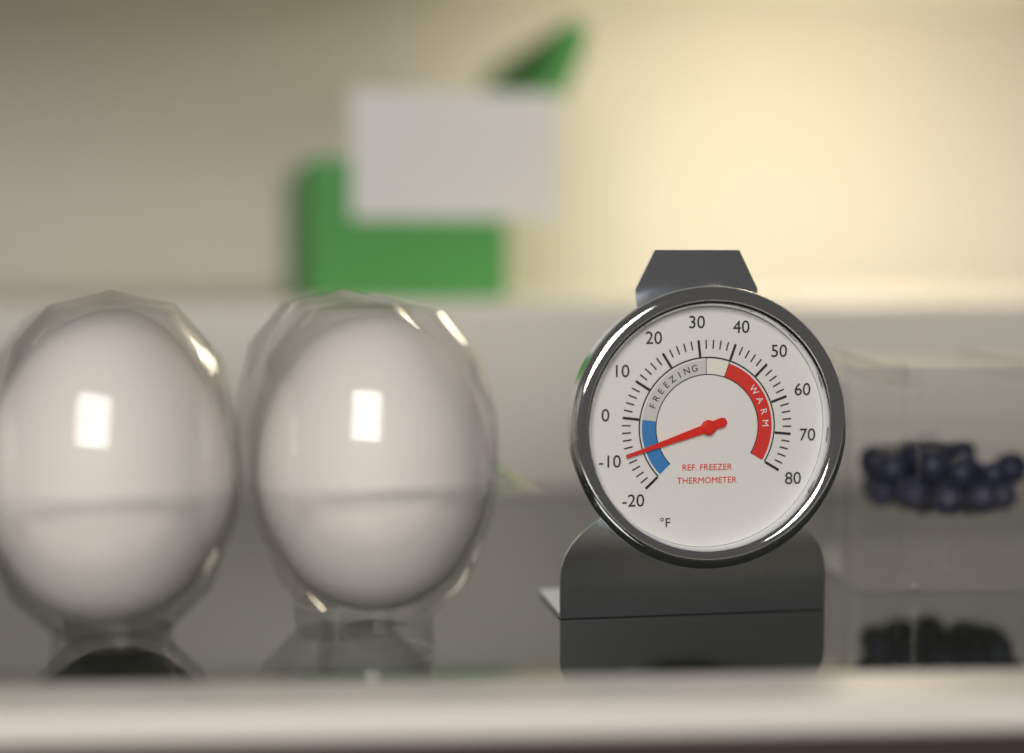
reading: -10 °F
